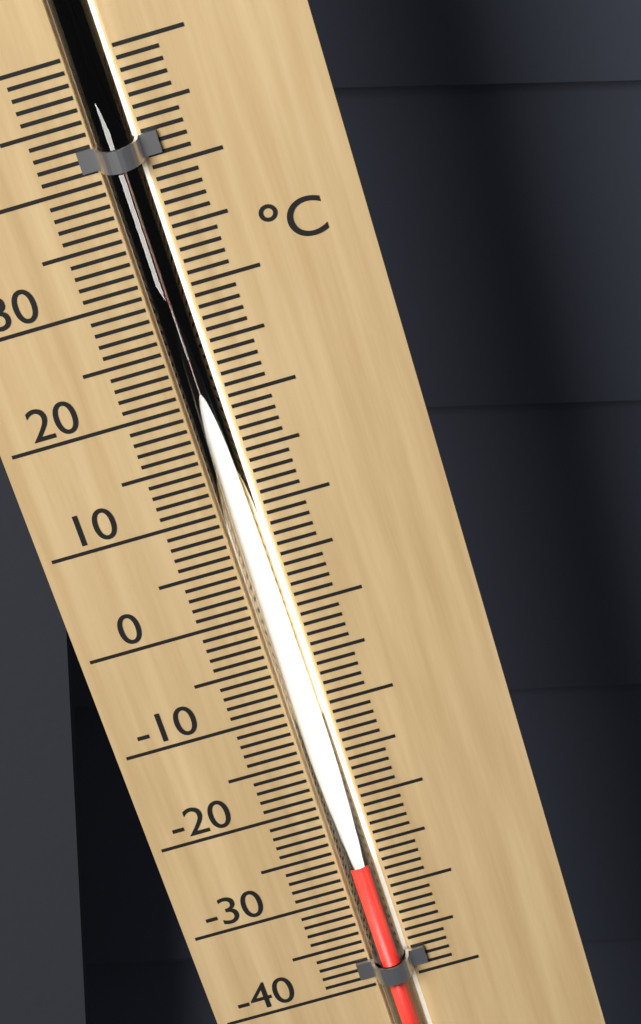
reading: -26 °C
